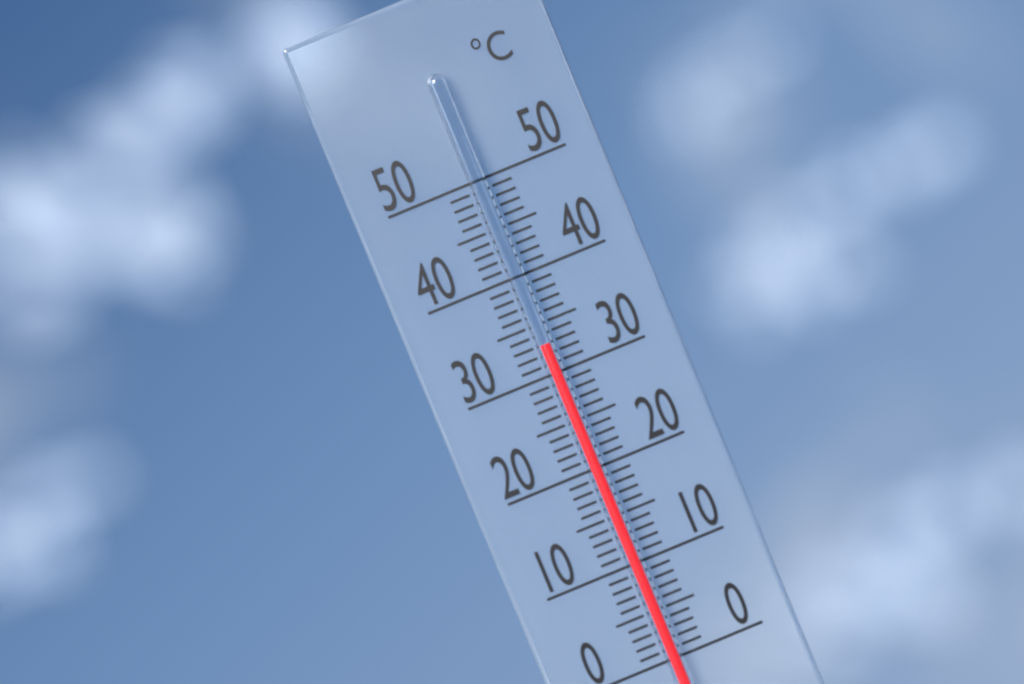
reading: 33 °C
